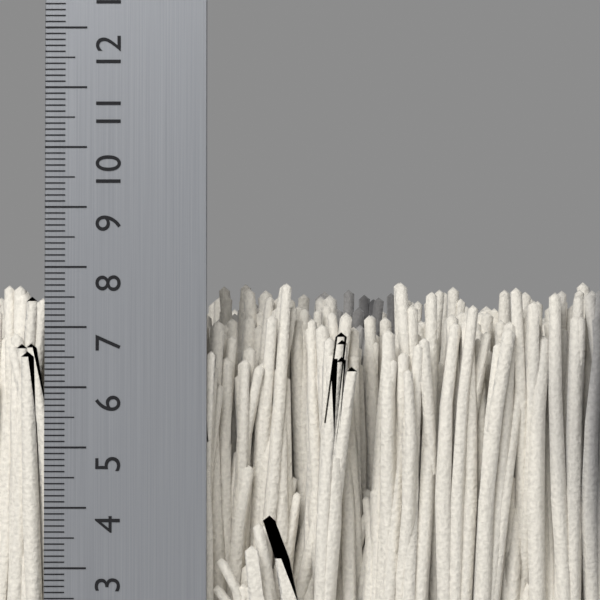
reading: 7.9 cm
